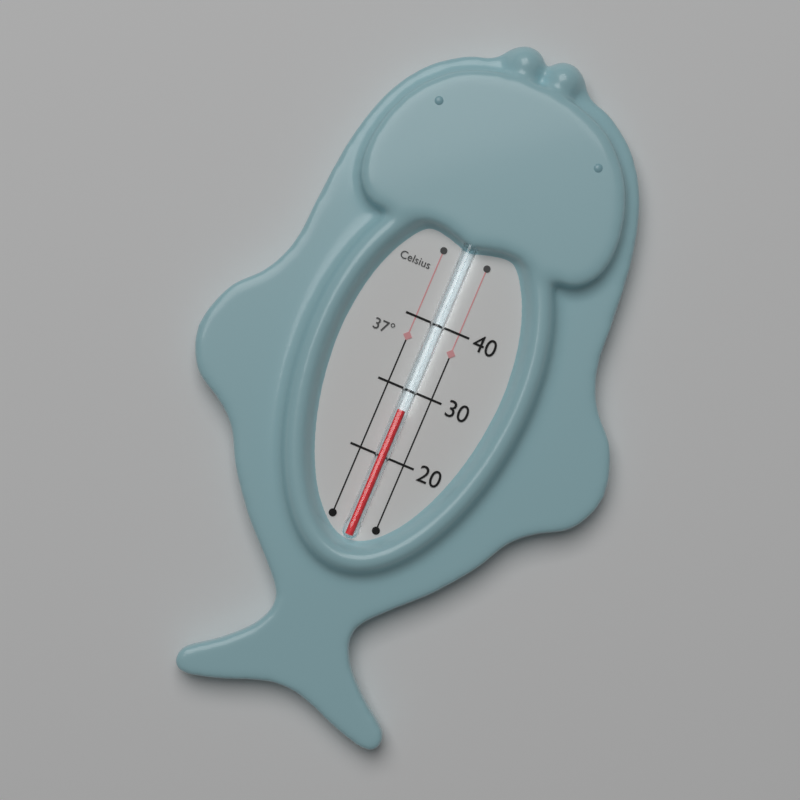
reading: 27 °C
